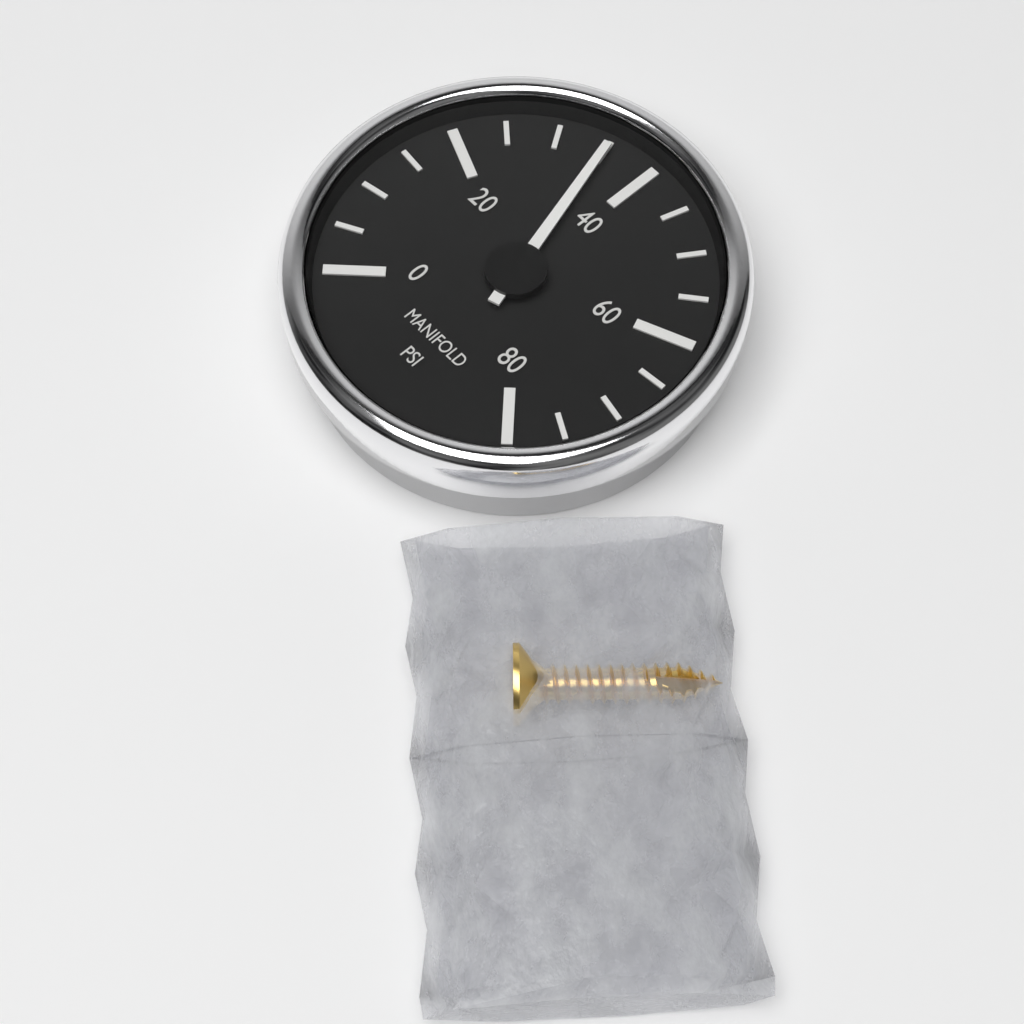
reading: 35 psi
